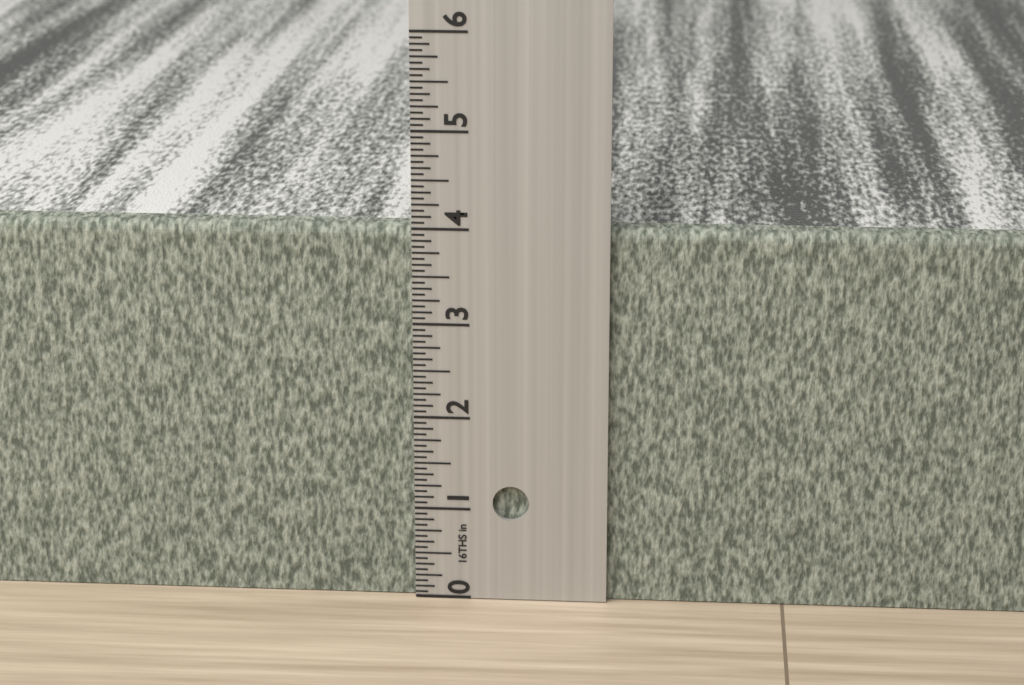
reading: 4.0000 in
